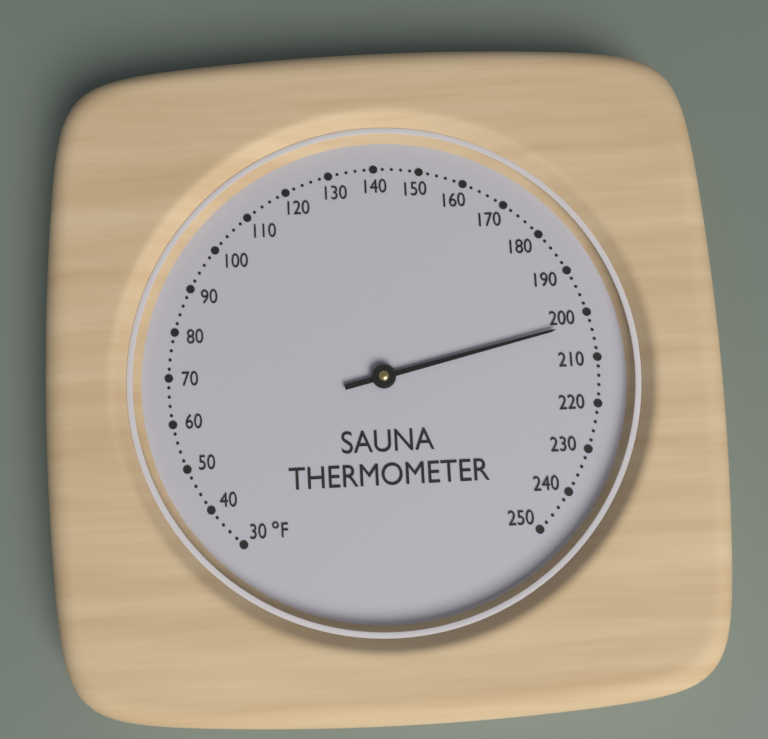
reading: 202 °F
